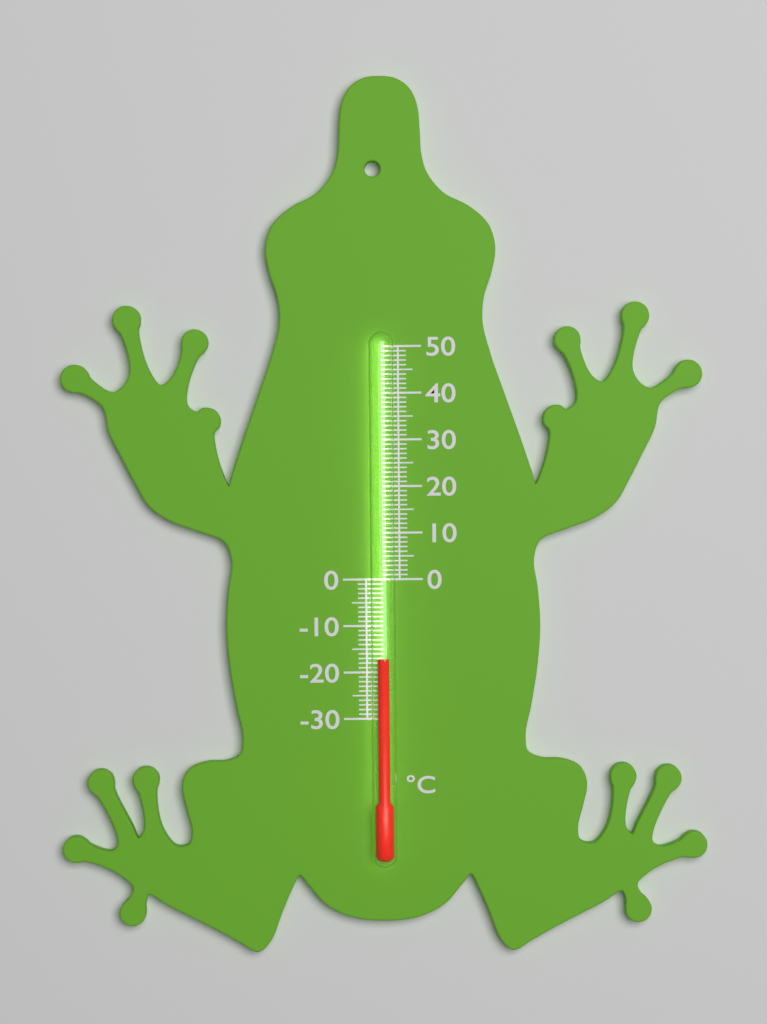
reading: -17 °C
